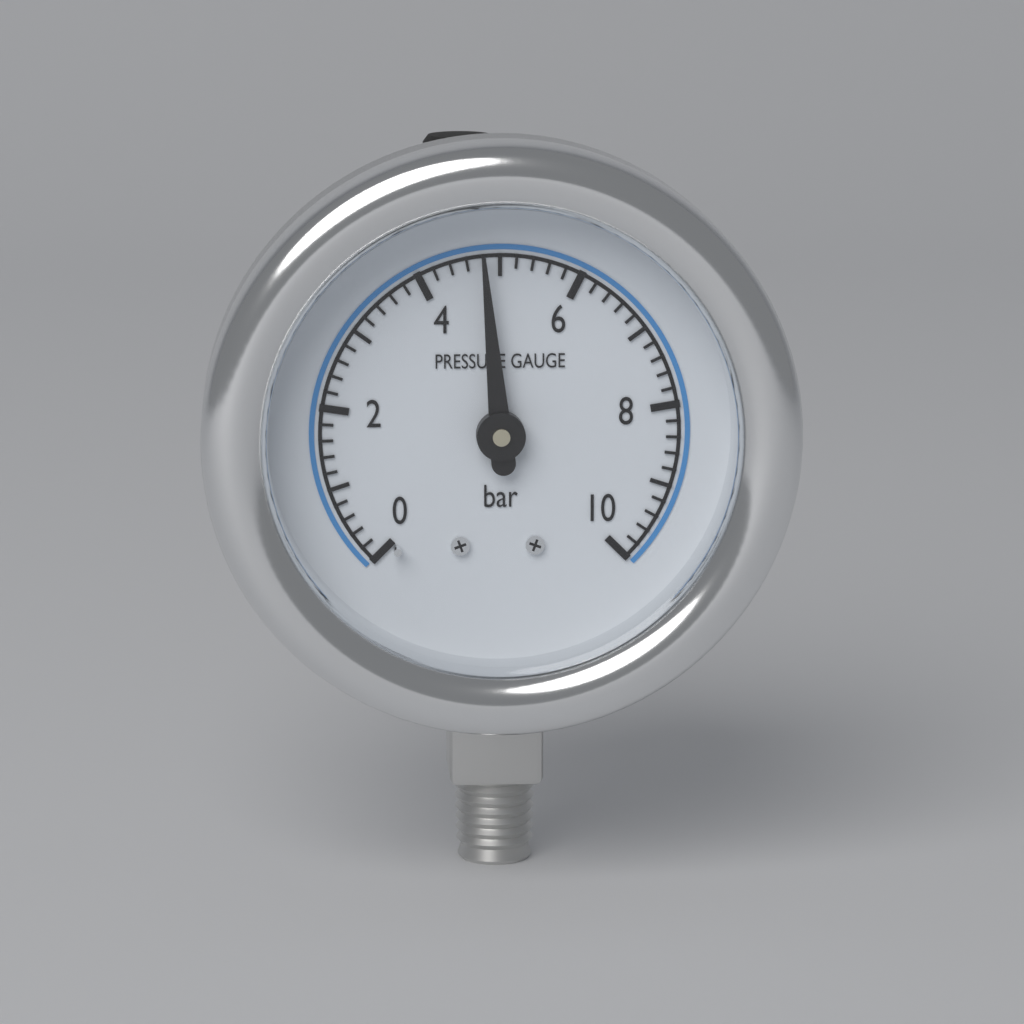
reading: 4.8 bar
